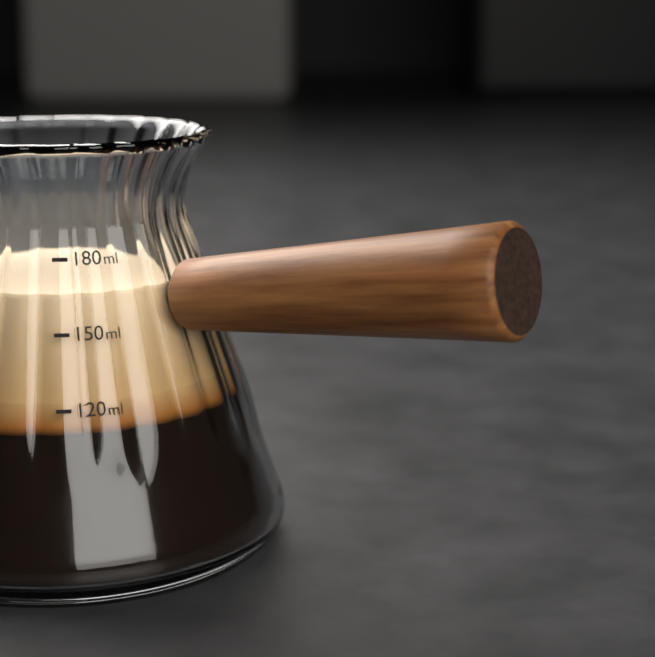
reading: 165 ml
